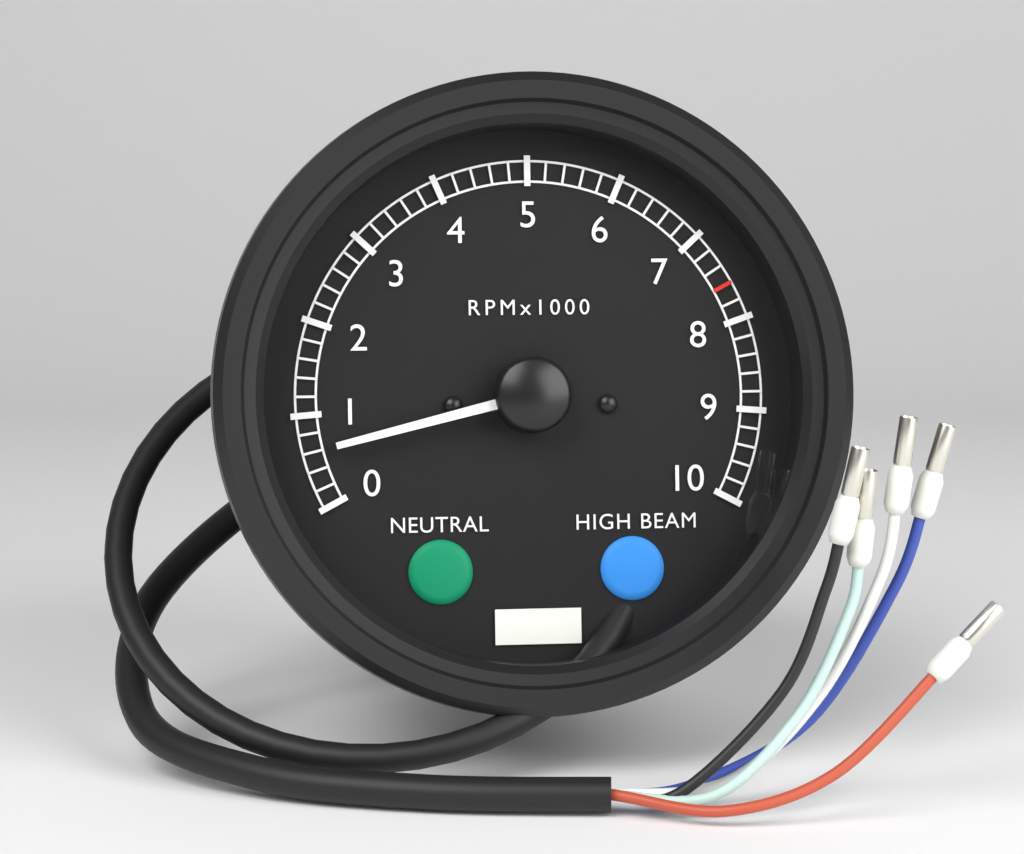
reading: 600 RPM
